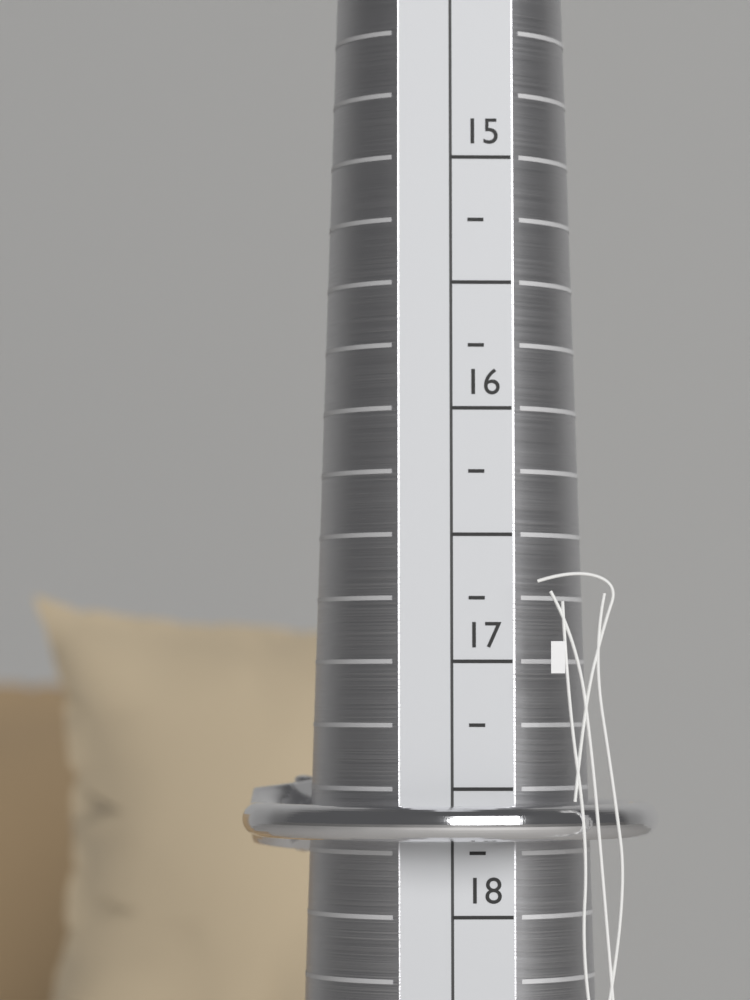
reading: 17.75 (no unit)
